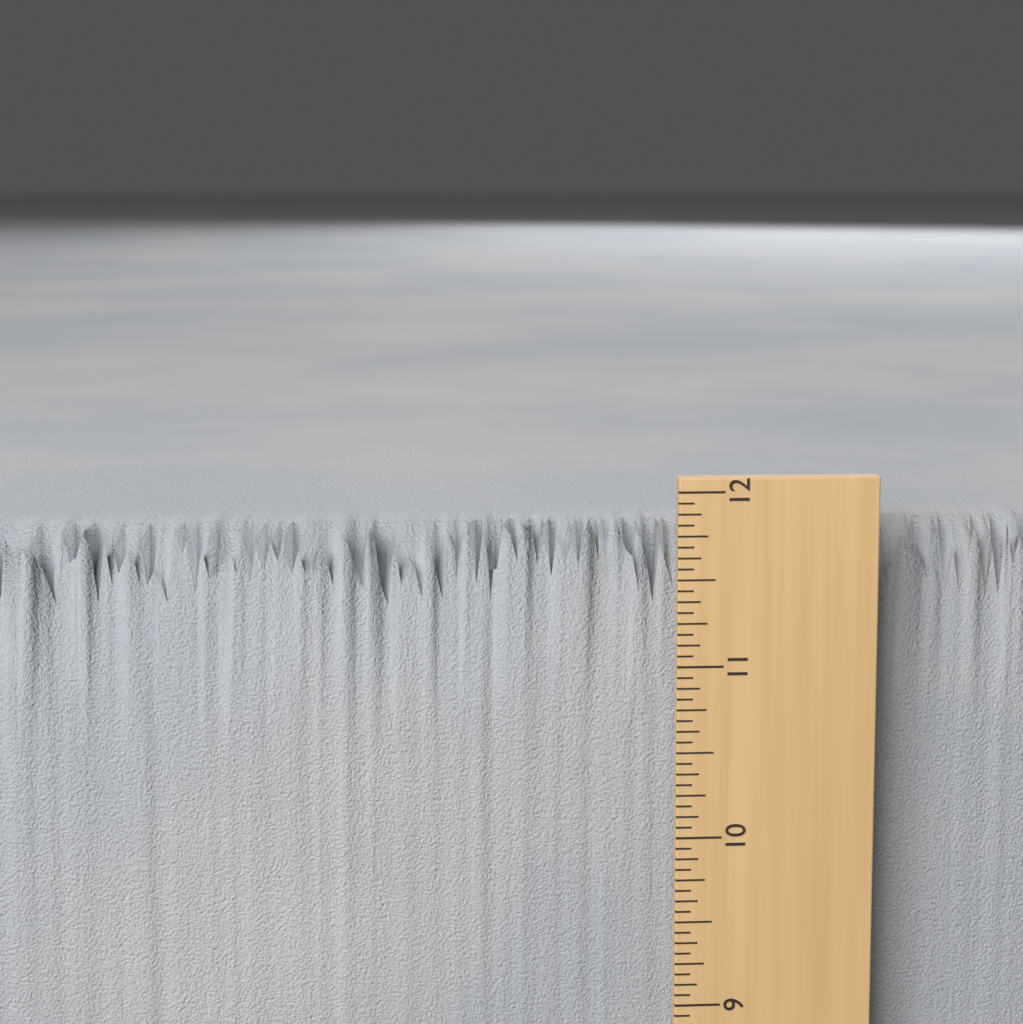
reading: 11.7500 in
